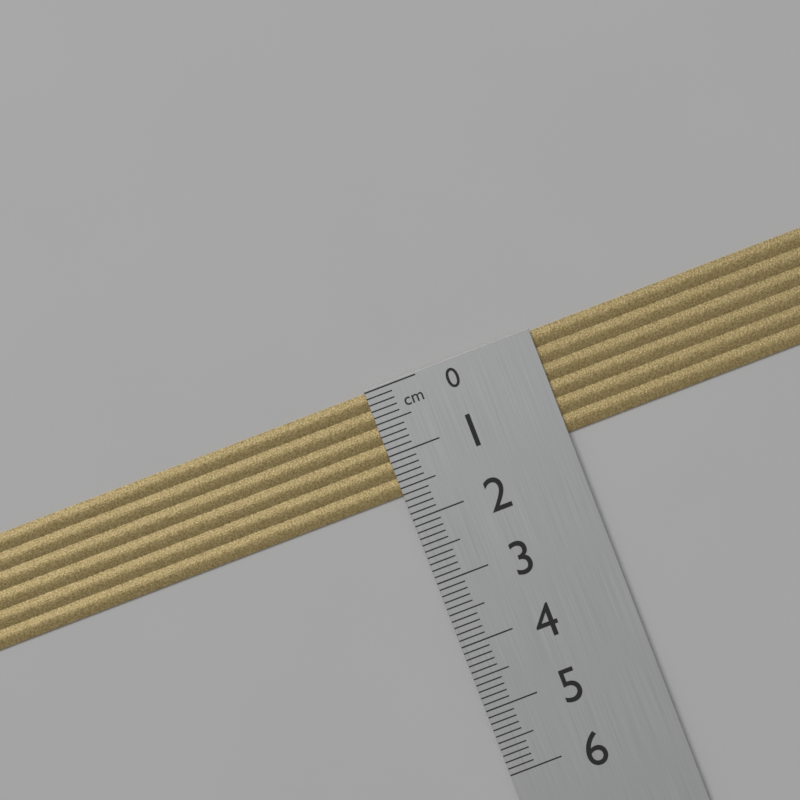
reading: 1.6 cm
